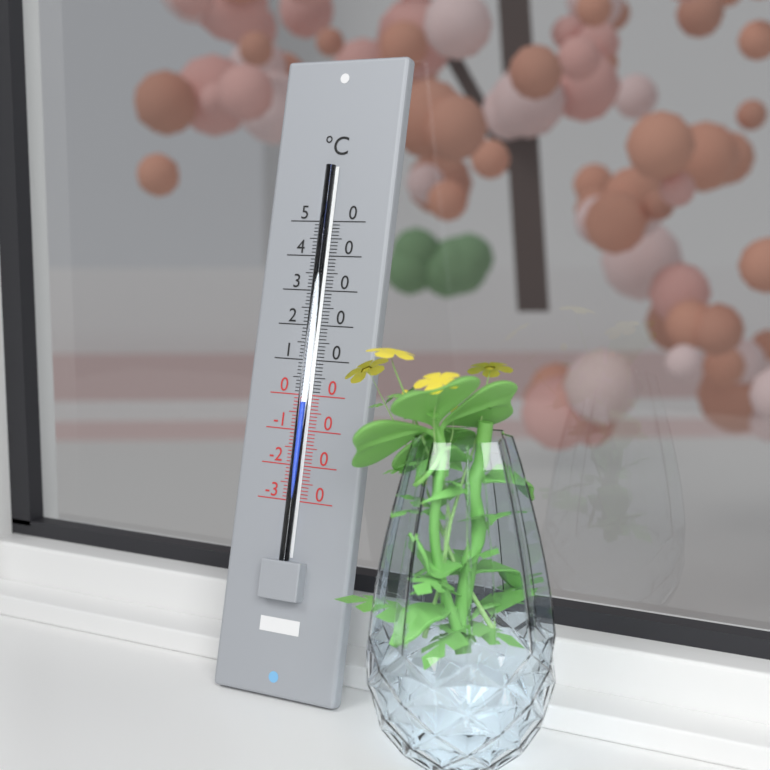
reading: -2 °C
